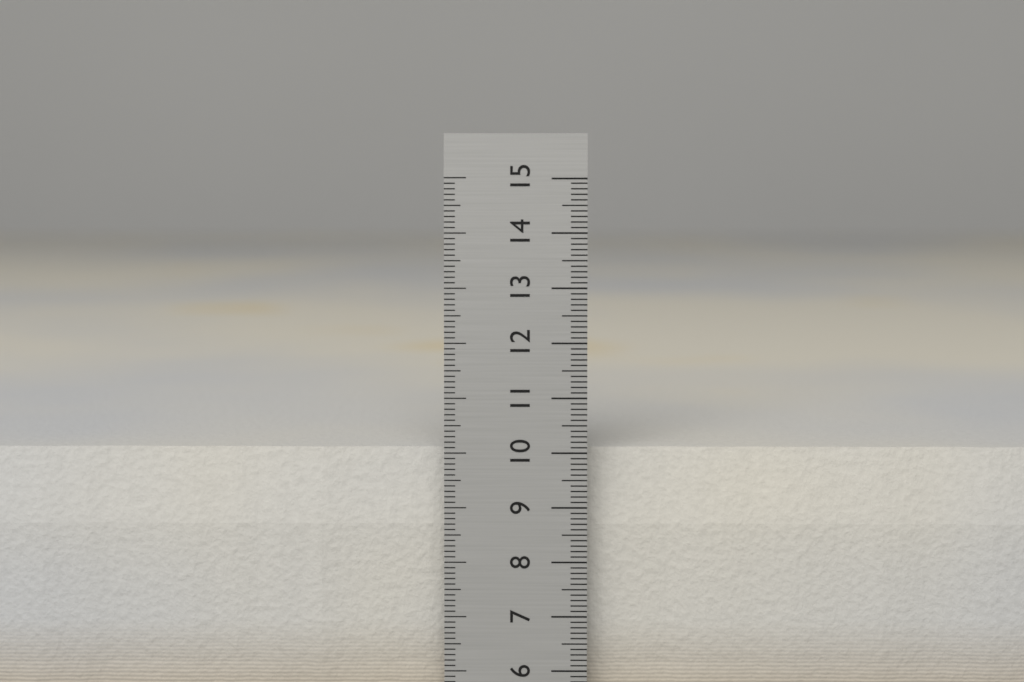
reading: 10.0 cm
